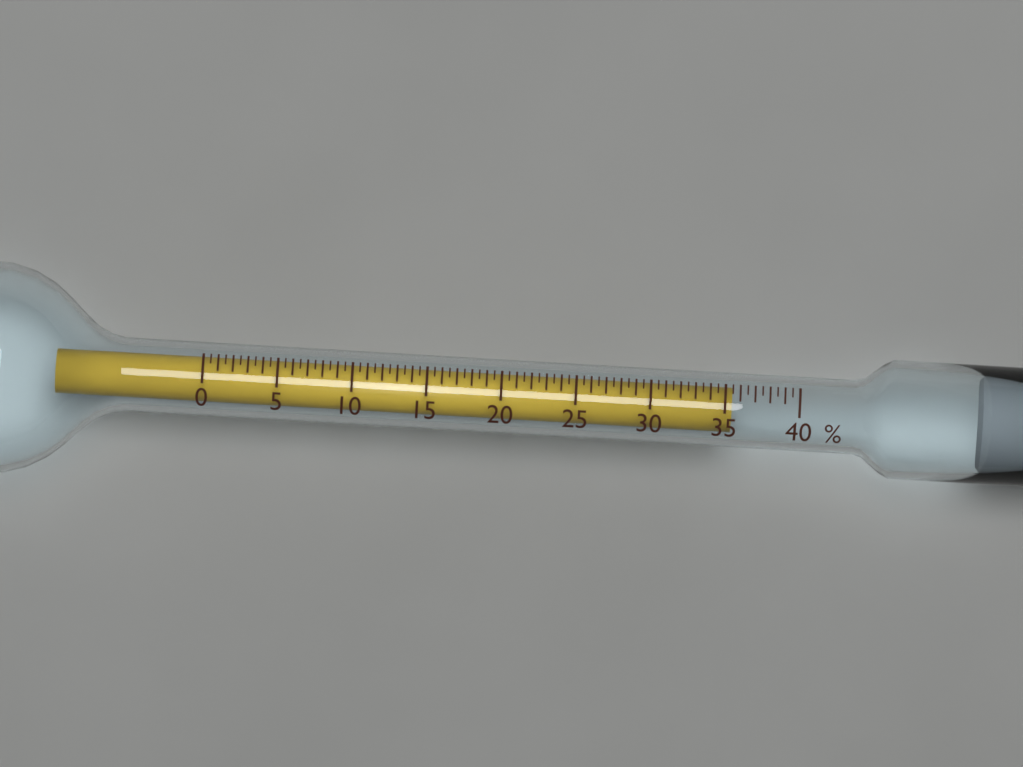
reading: 35.5 %
